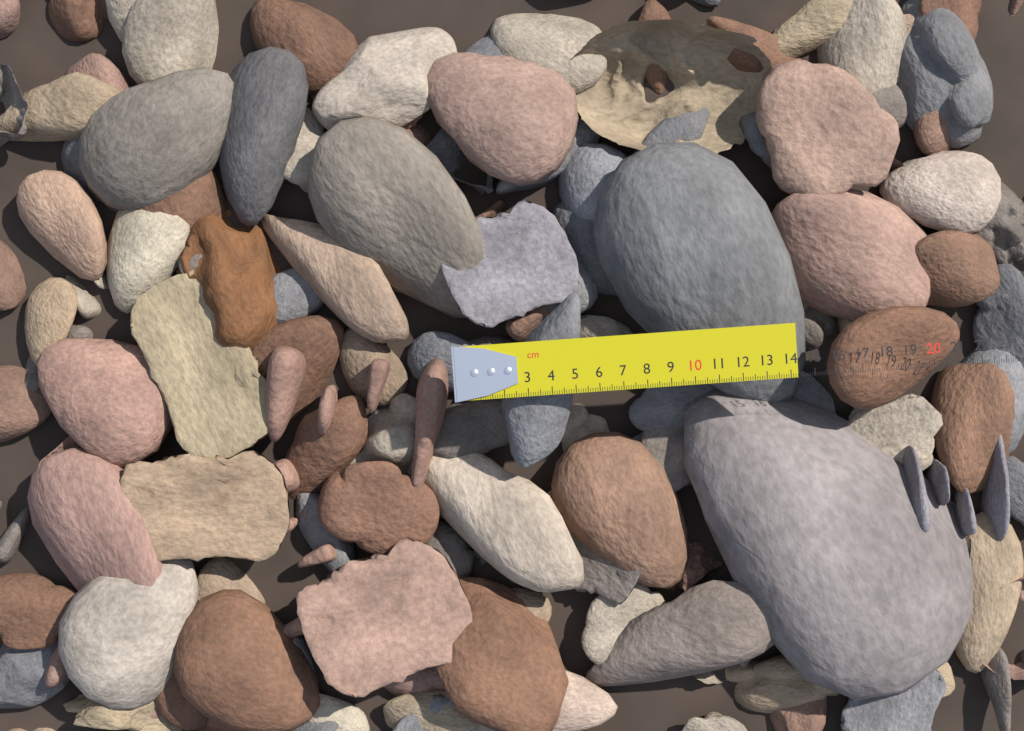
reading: 14.3 cm
